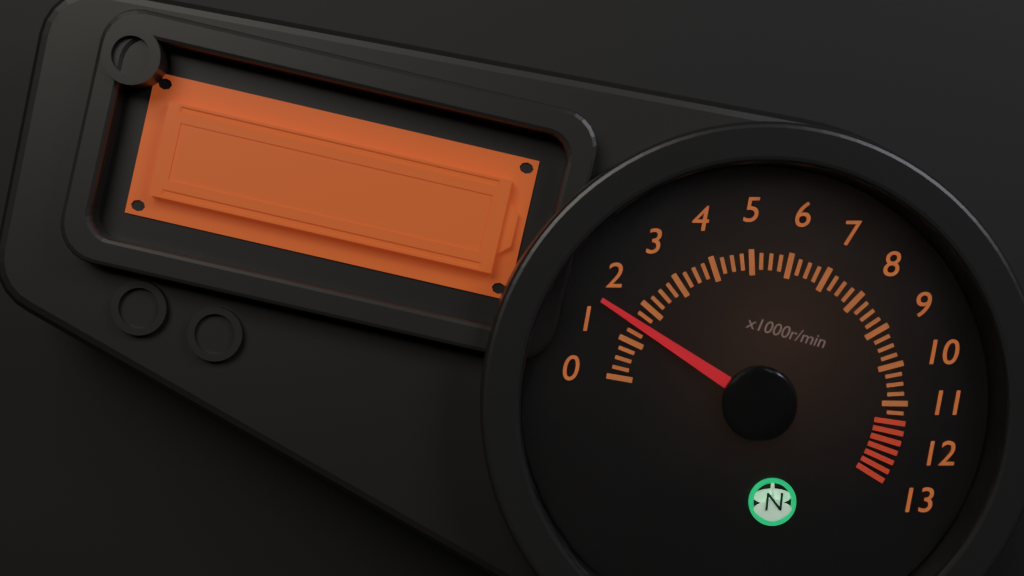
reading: 1.50 x1000r/min
